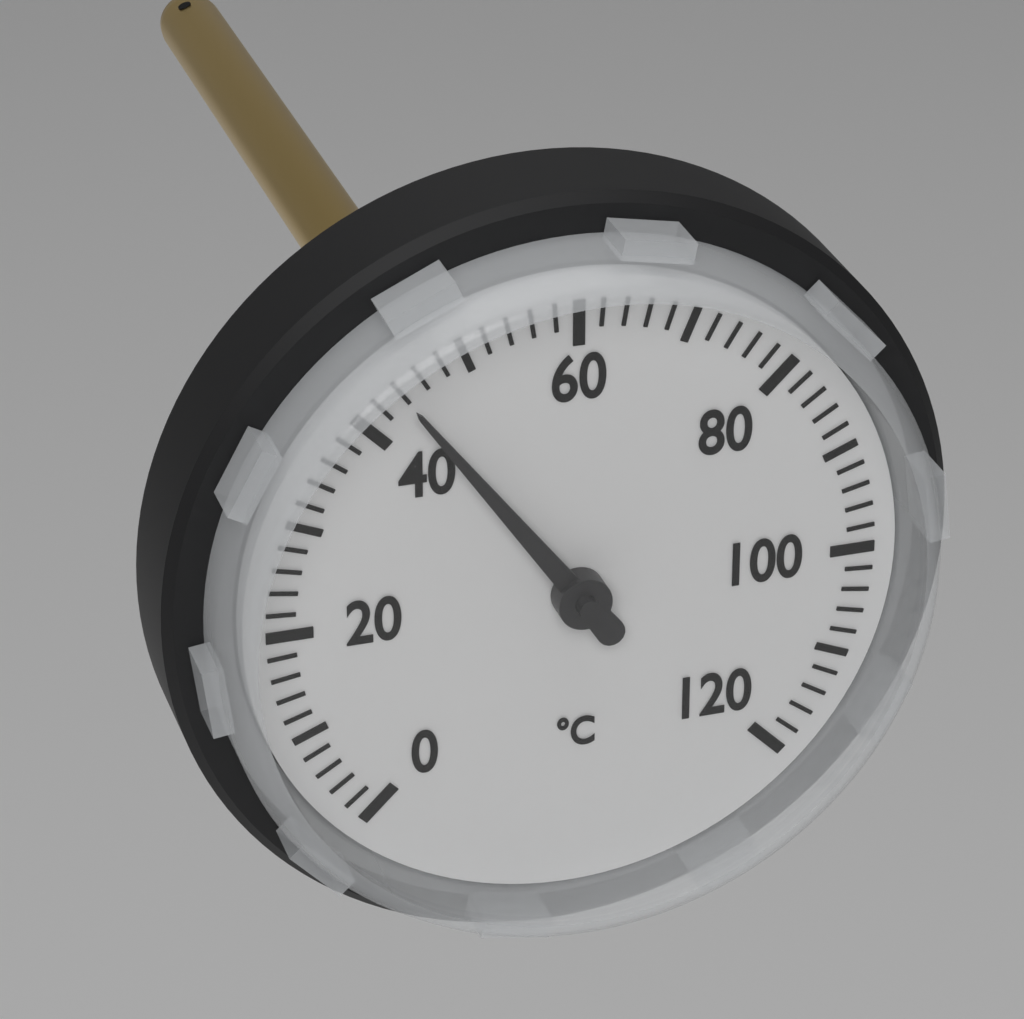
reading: 44 °C
